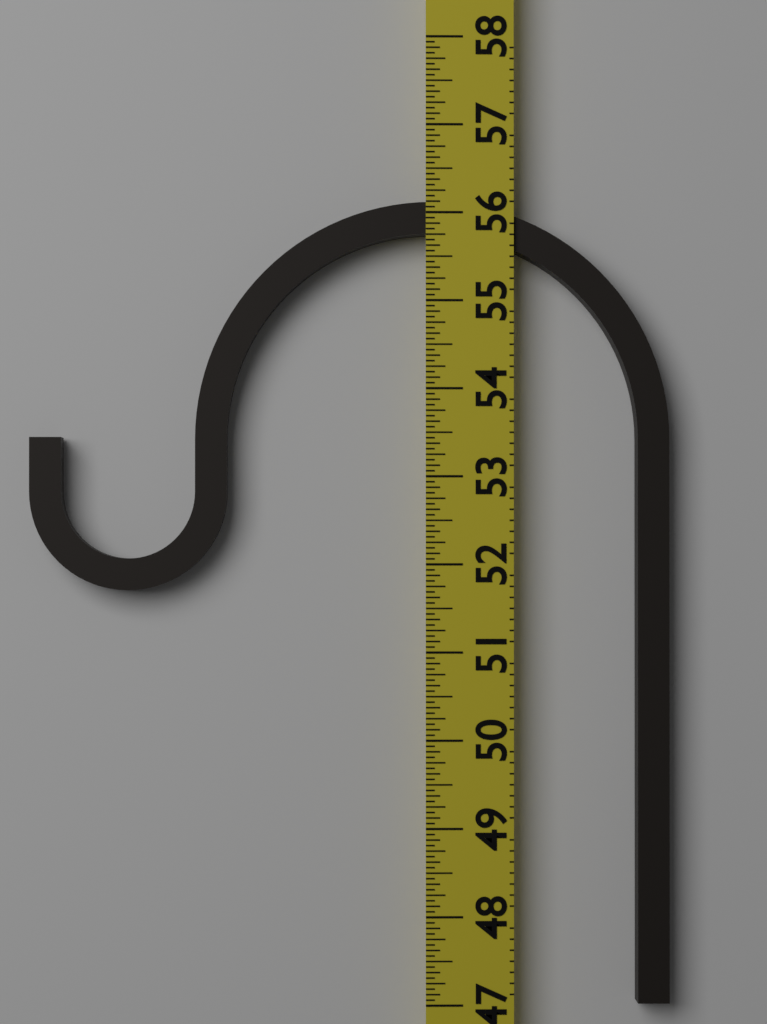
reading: 56.1250 (no unit)
